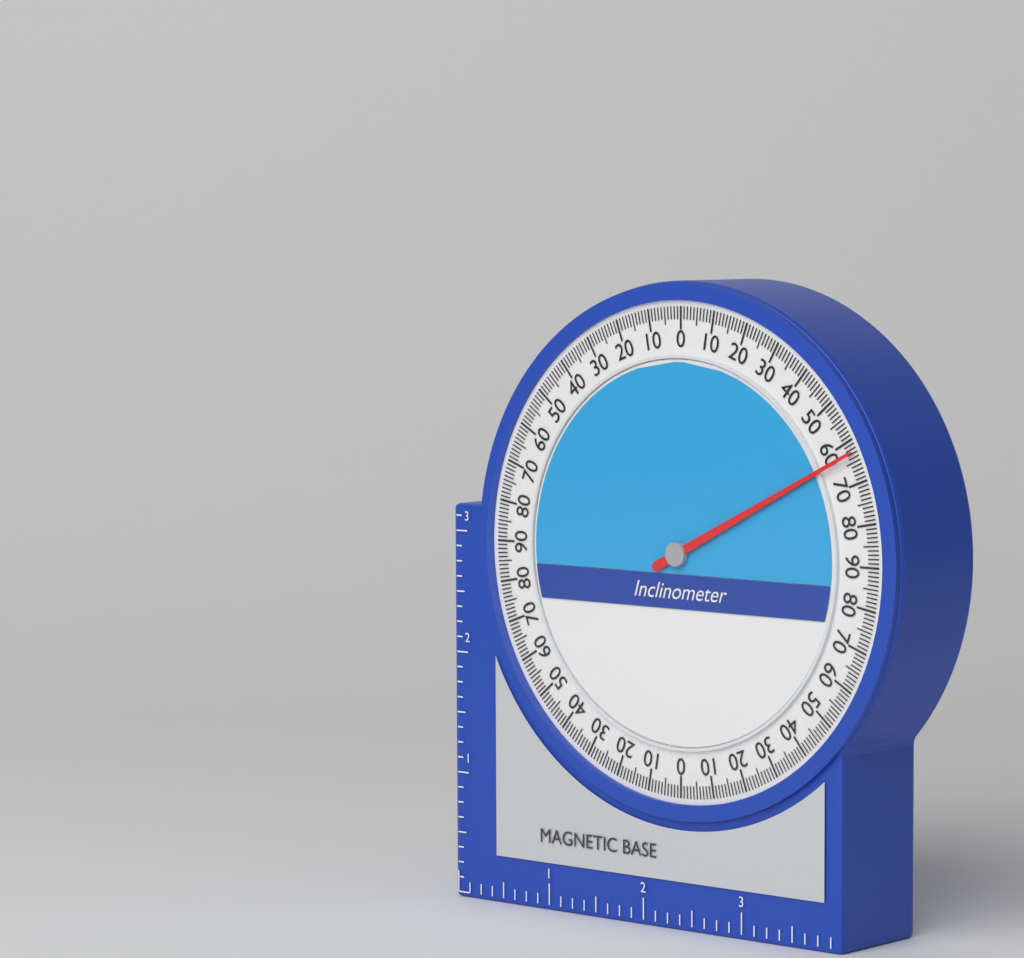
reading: 63 (no unit)
